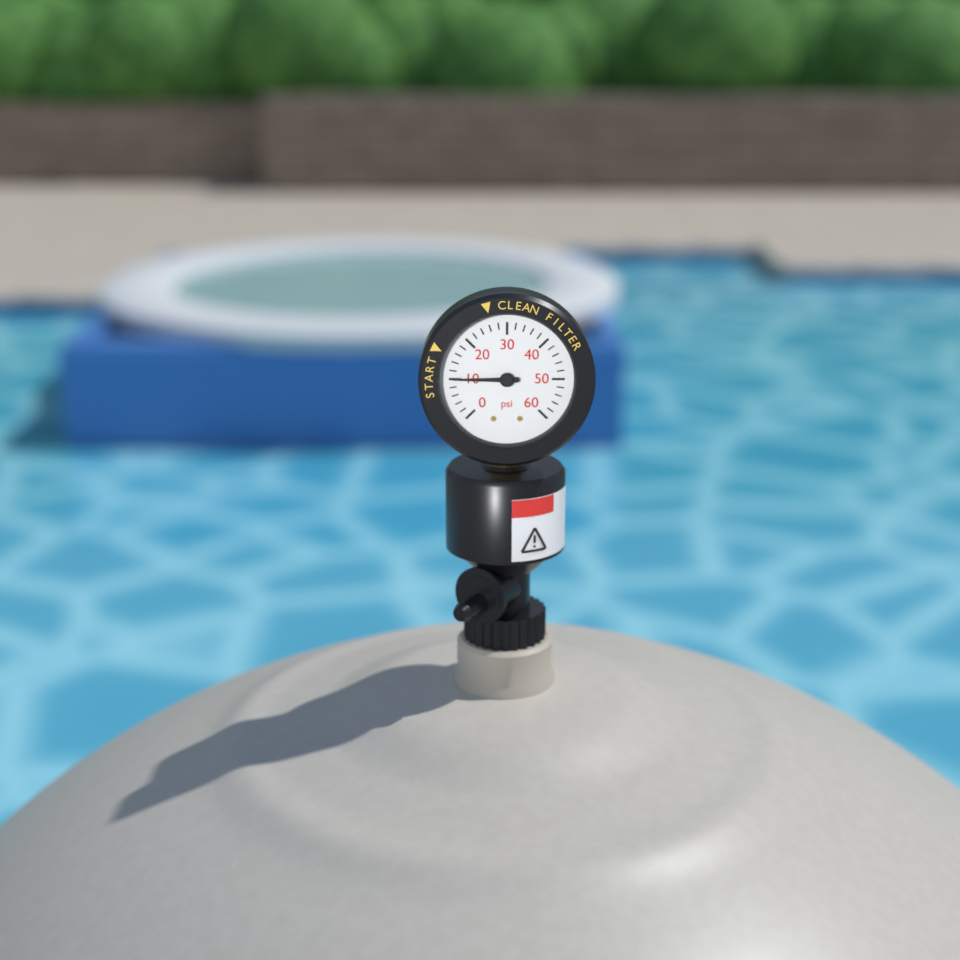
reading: 10 psi
